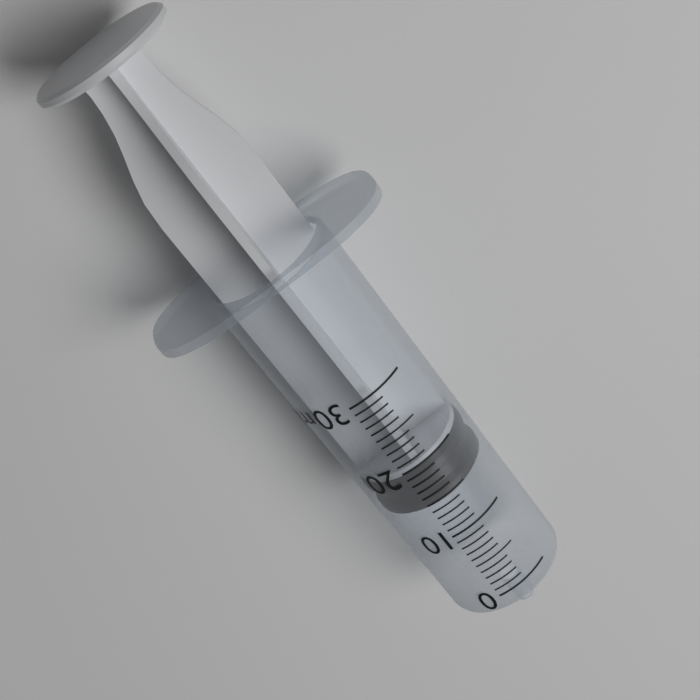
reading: 14 ml
